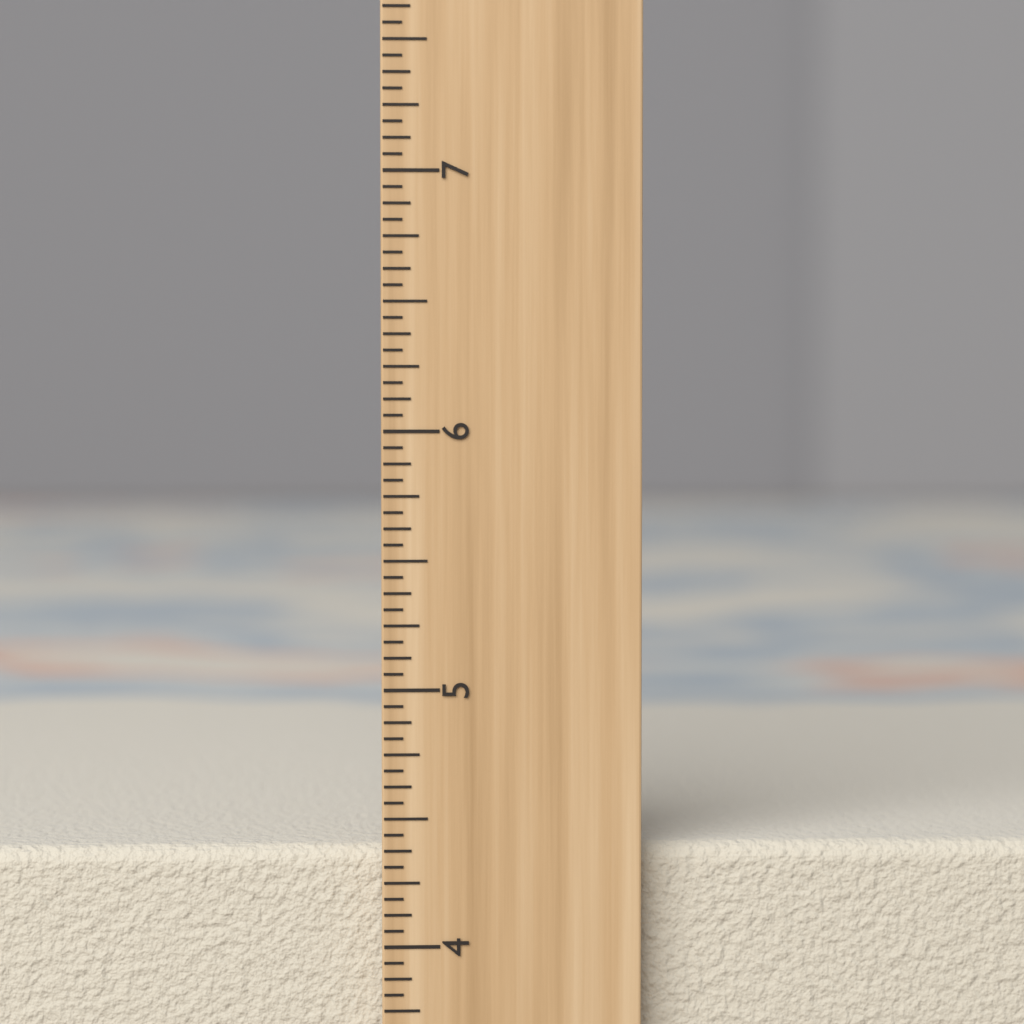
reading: 4.3750 inch
